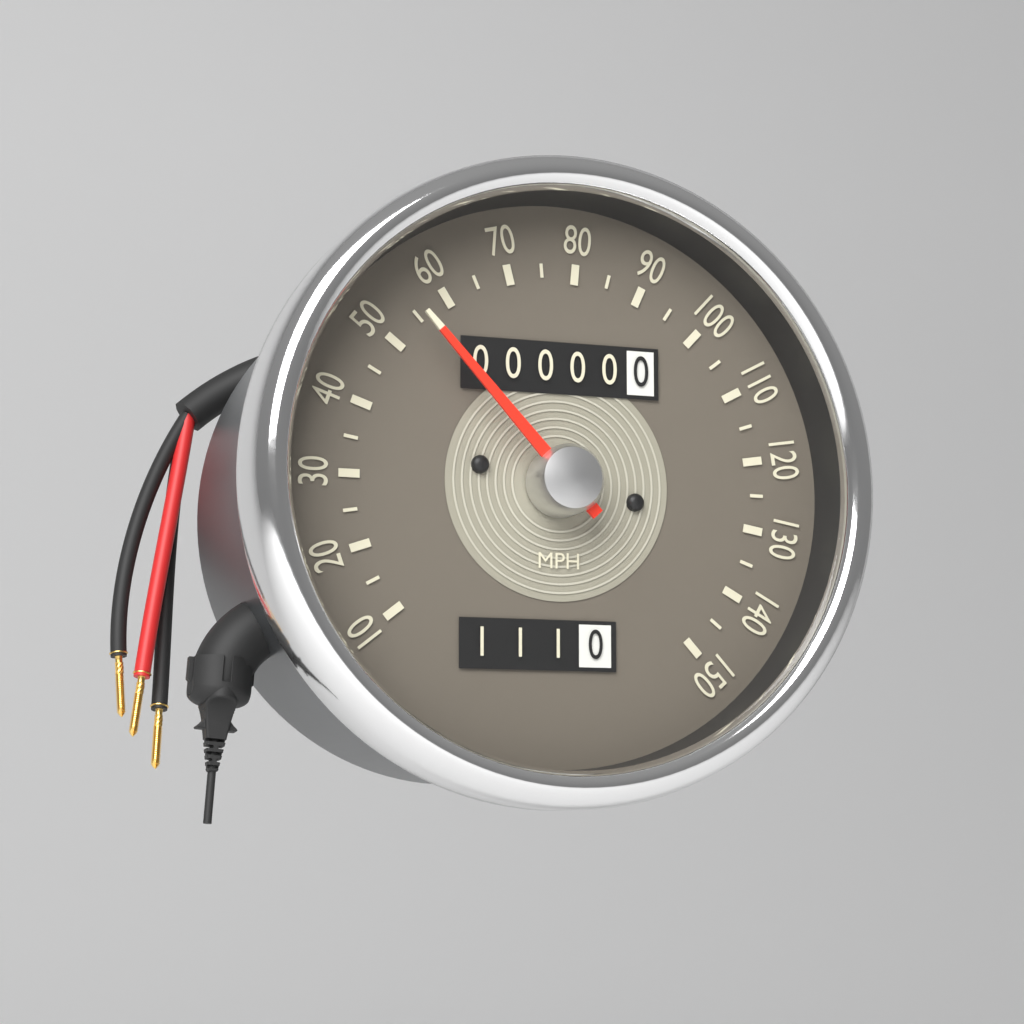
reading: 55 MPH
